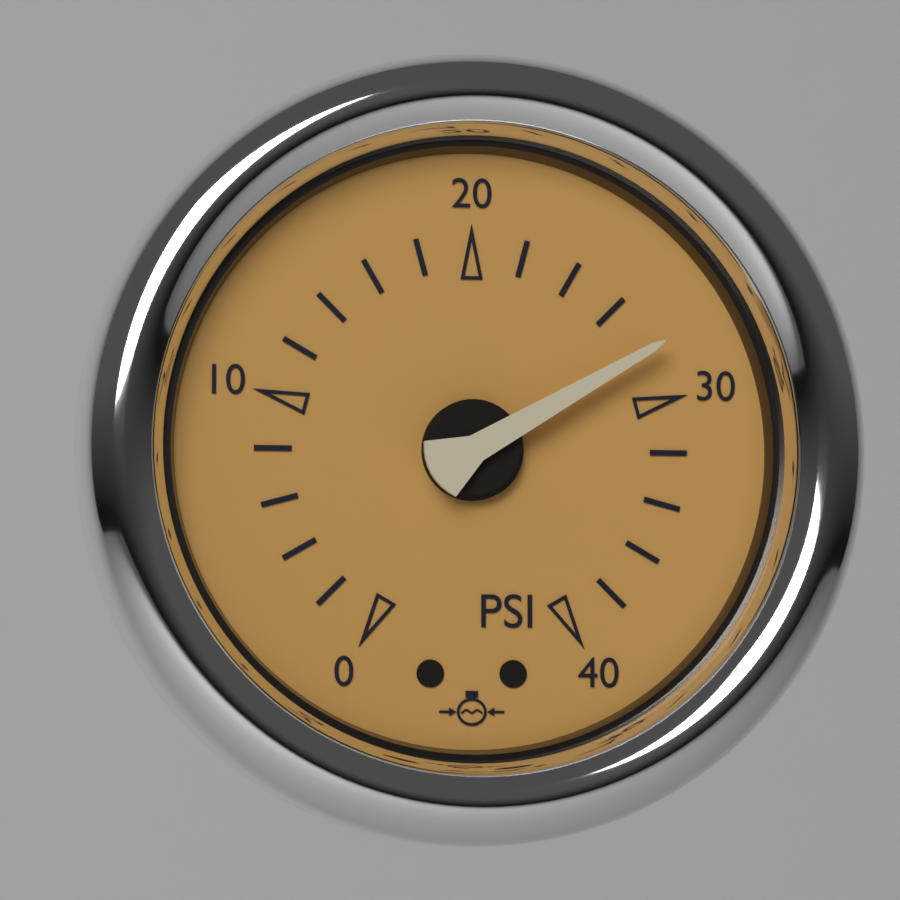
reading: 28 psi
